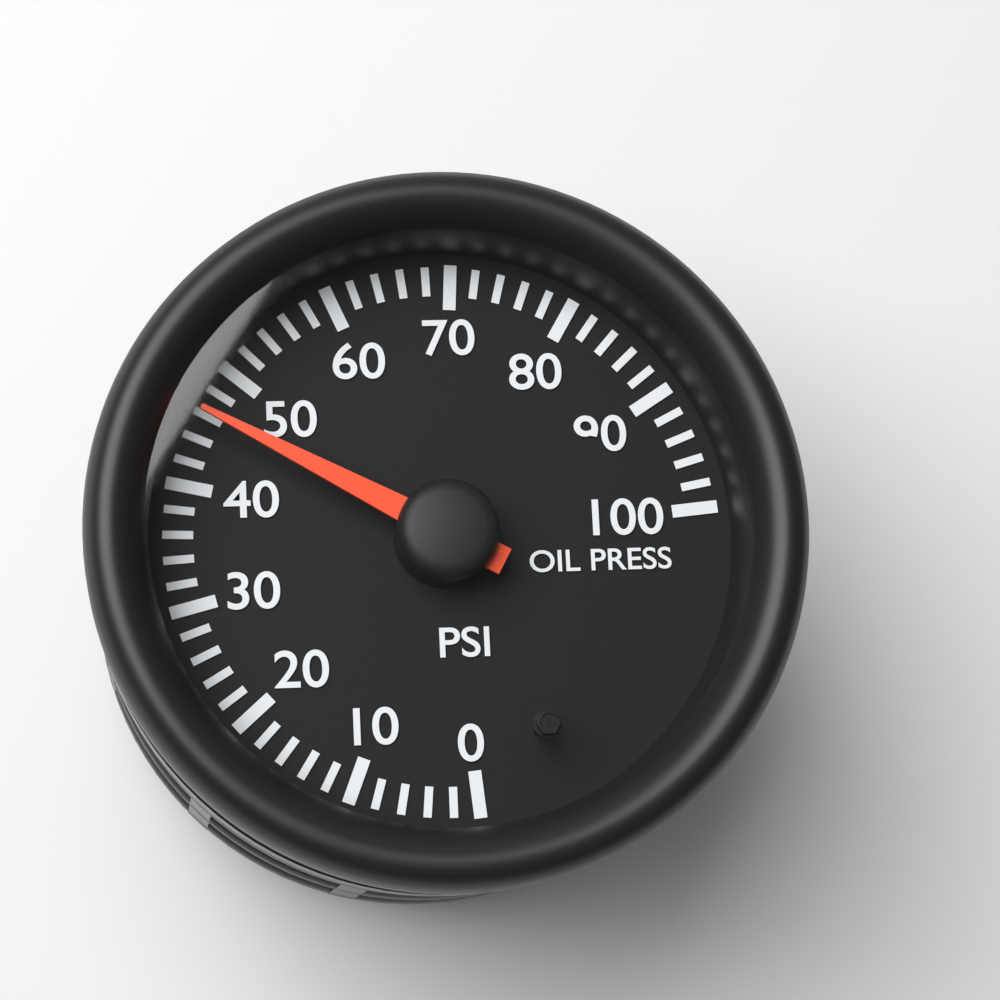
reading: 46 psi
